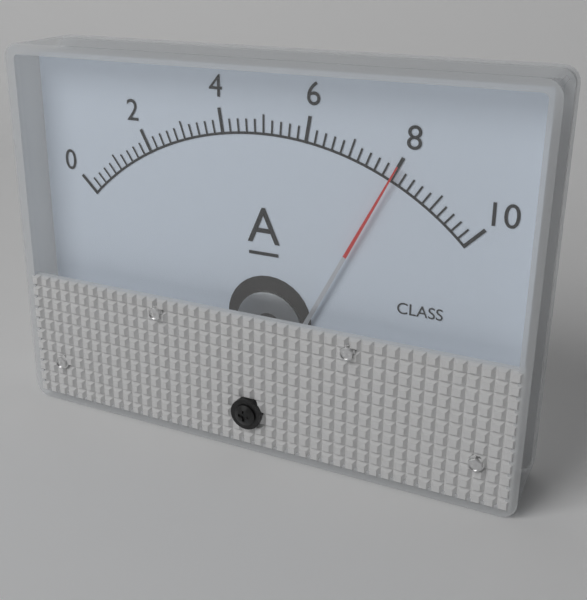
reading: 8.0 A
